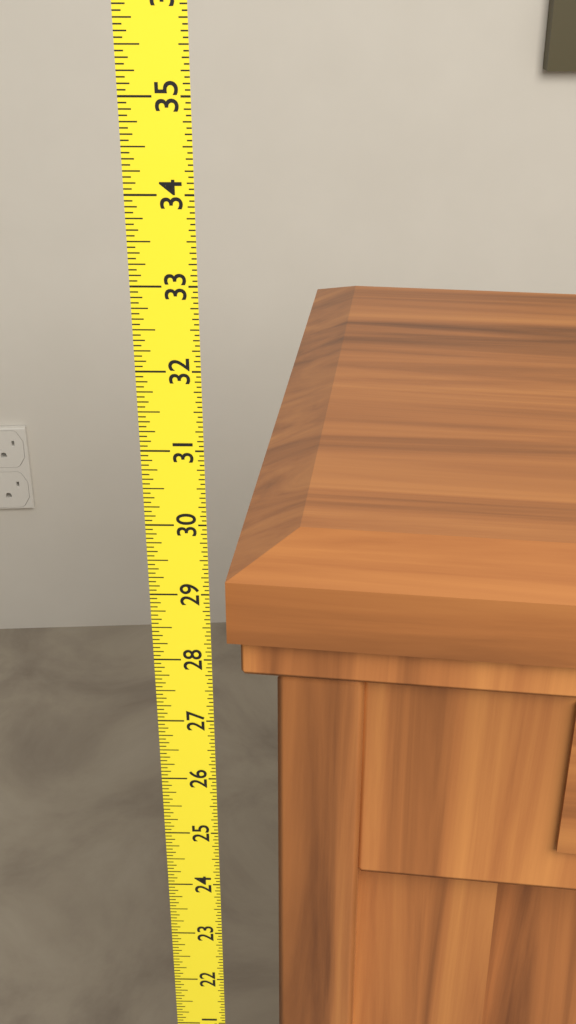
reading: 29.3750 (no unit)
